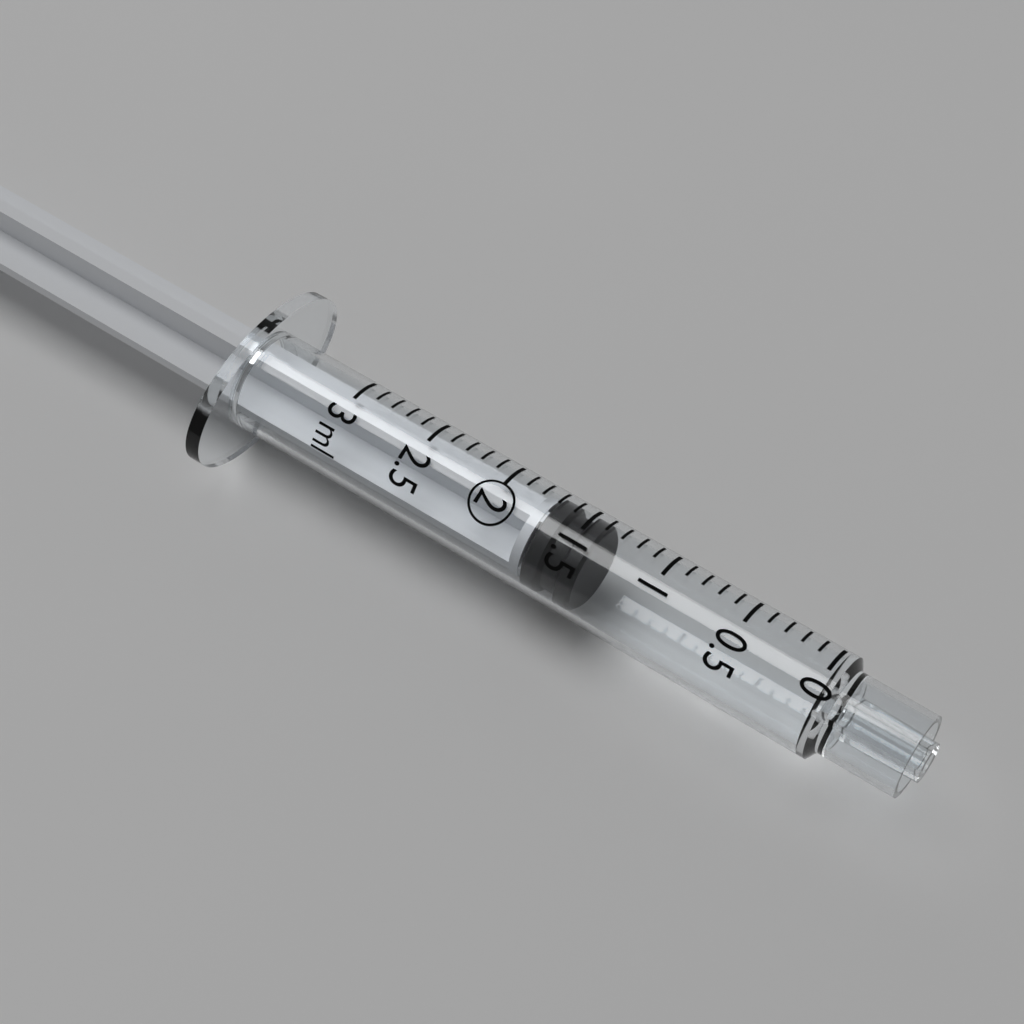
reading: 1.4 ml
